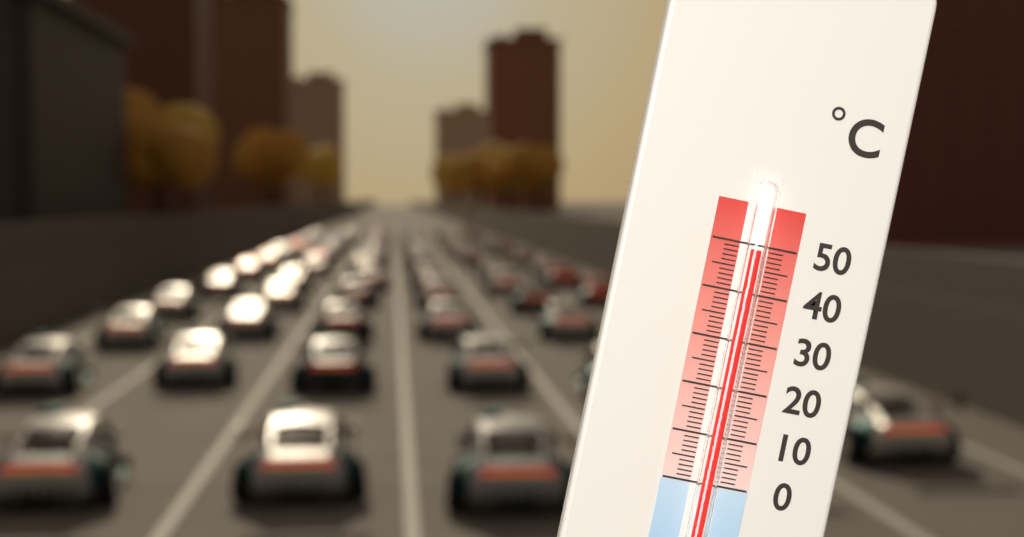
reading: 49 °C
